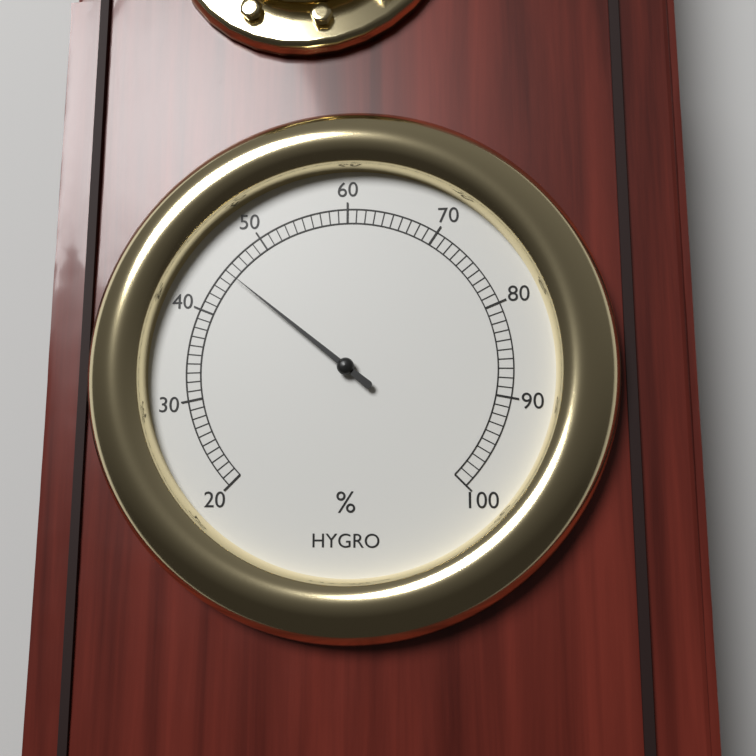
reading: 45 %
